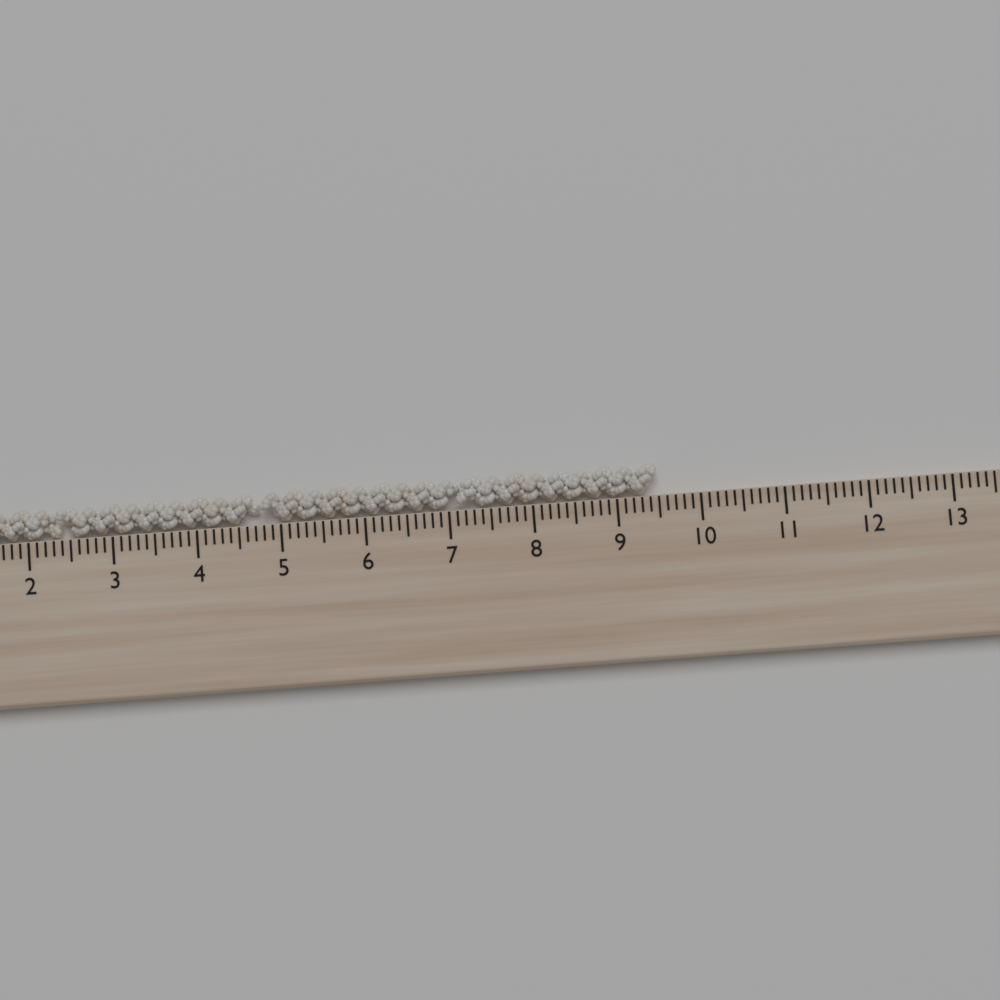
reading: 9.5 cm
